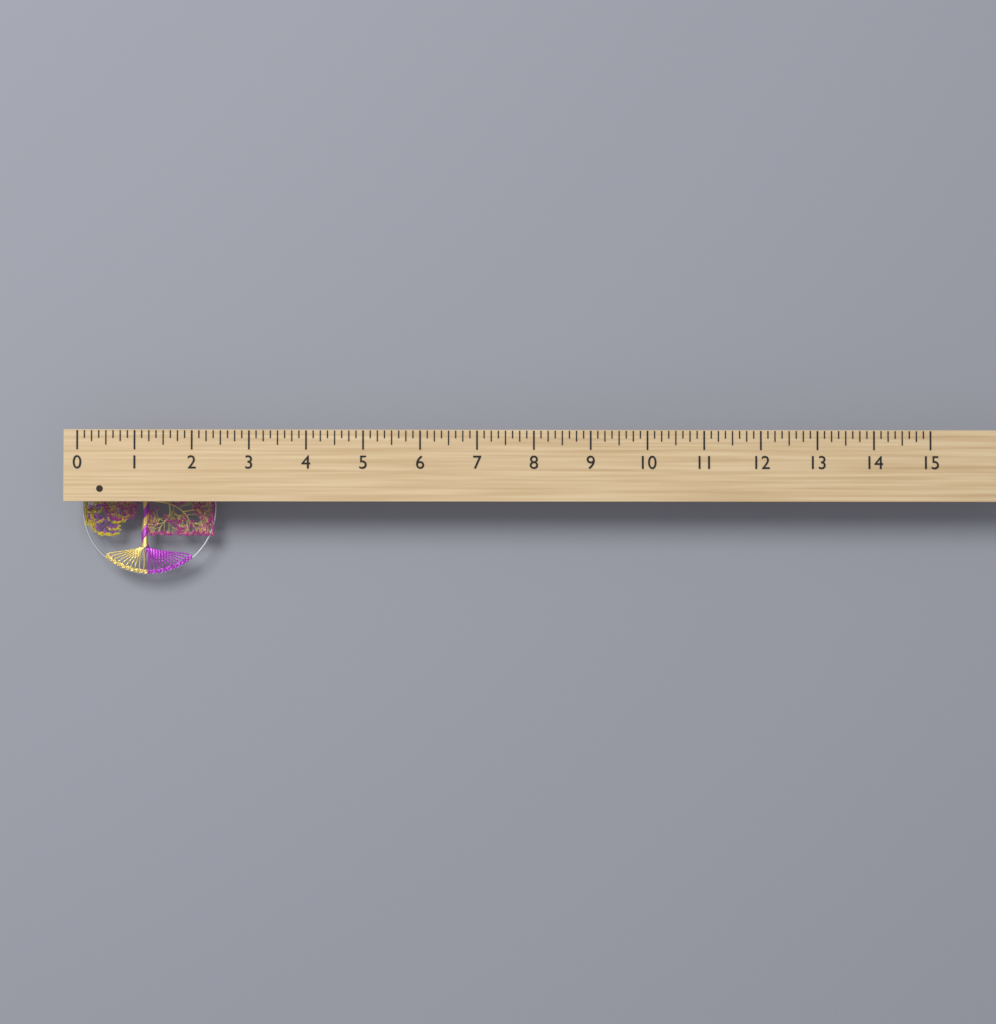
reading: 2.375 (no unit)
